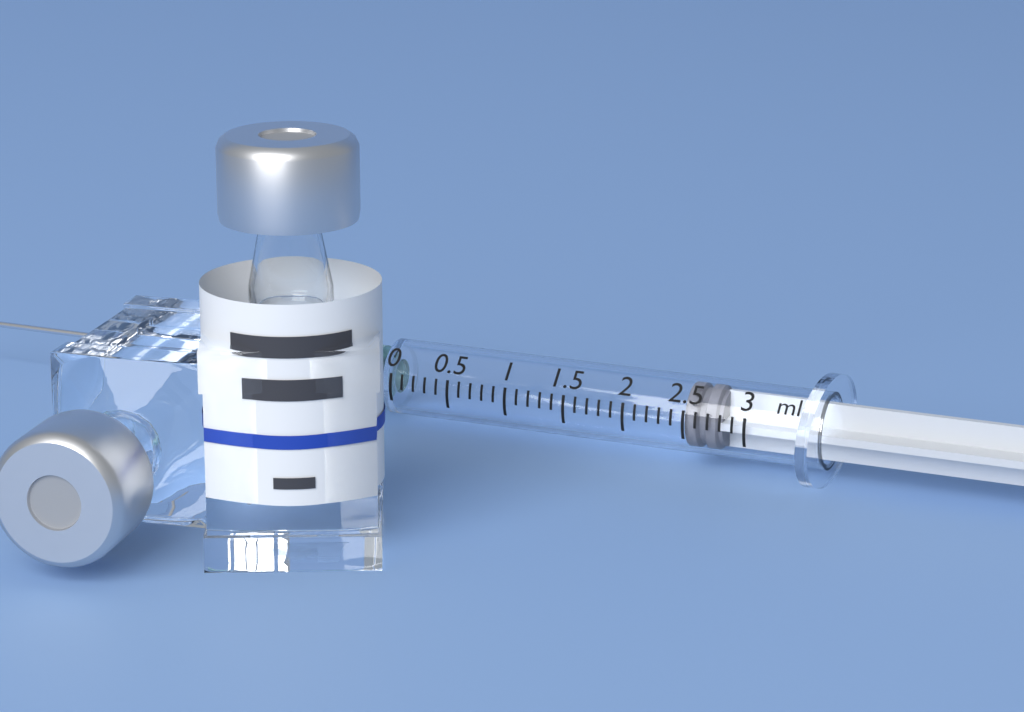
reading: 2.5 ml
